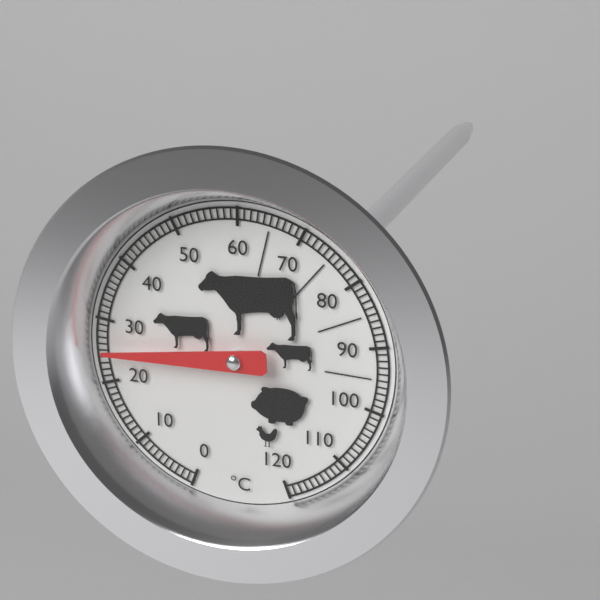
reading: 25 °C
